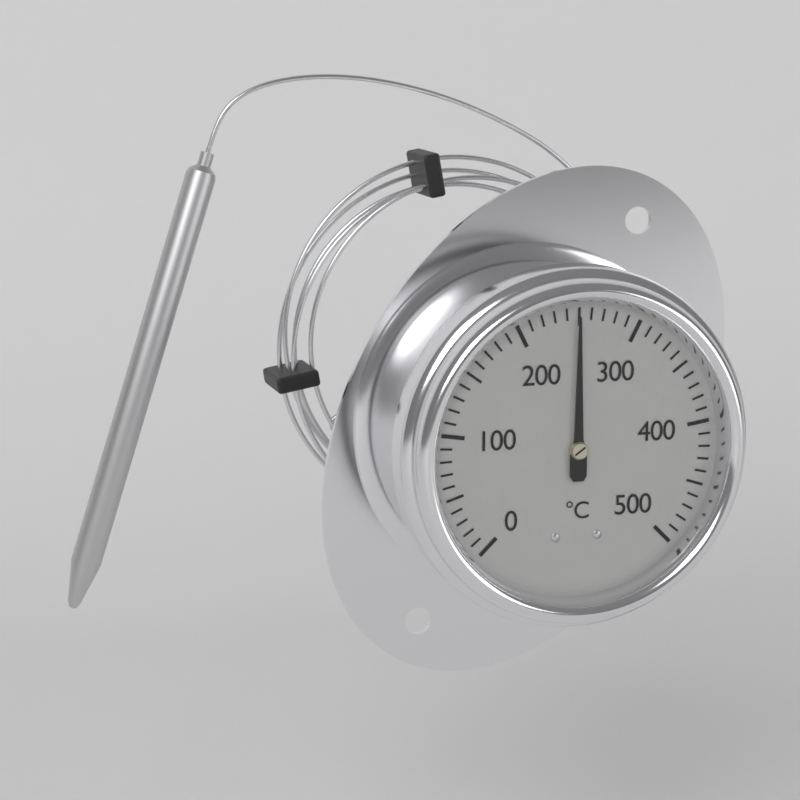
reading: 250 °C
